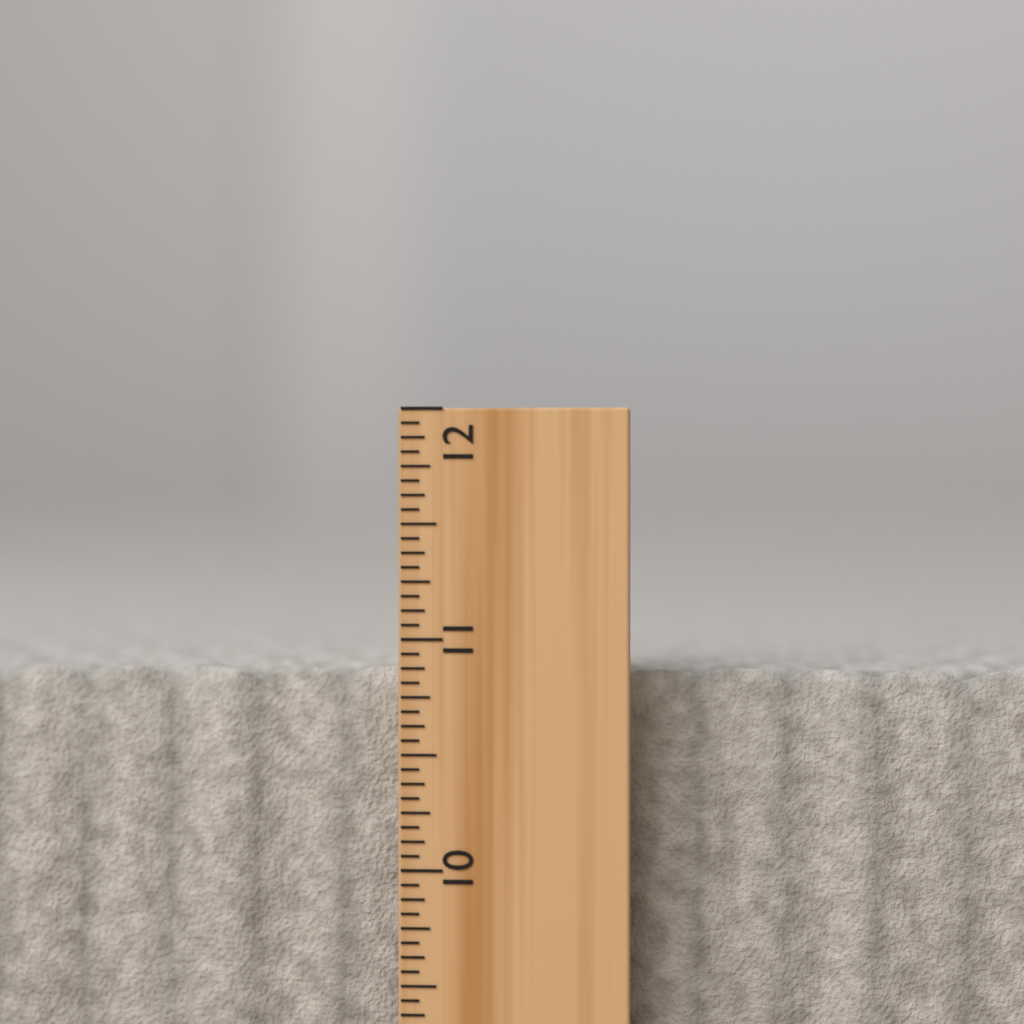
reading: 10.8750 inch
